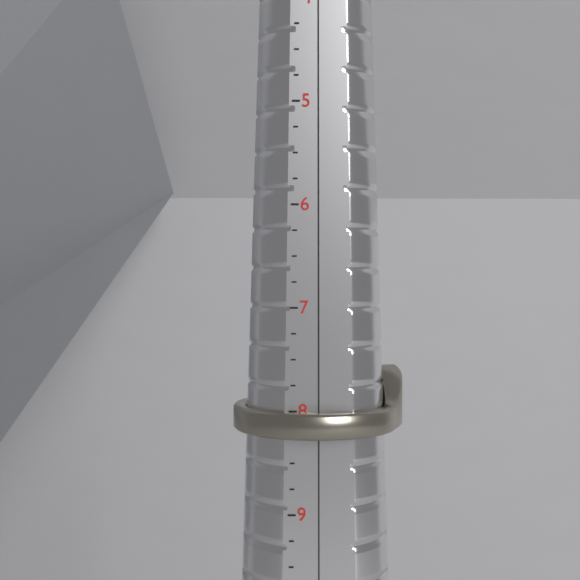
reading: 8.25 (no unit)
